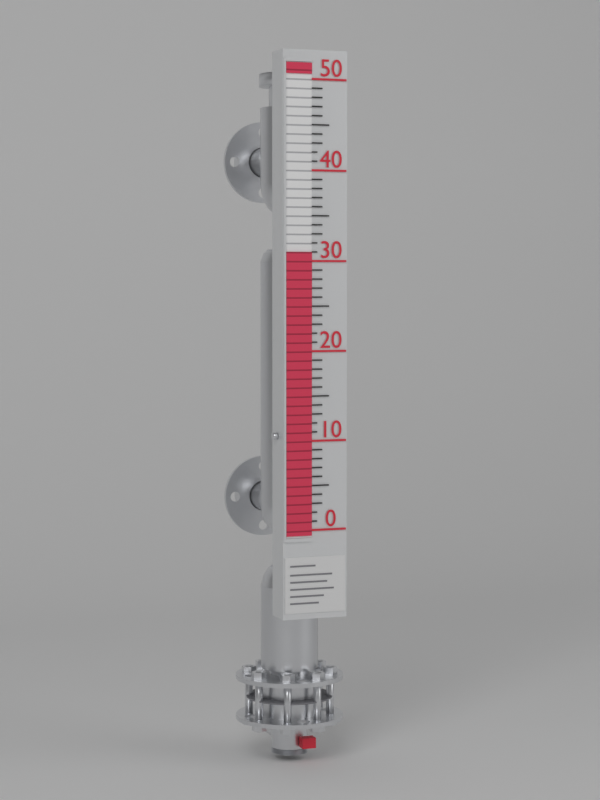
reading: 31 (no unit)
